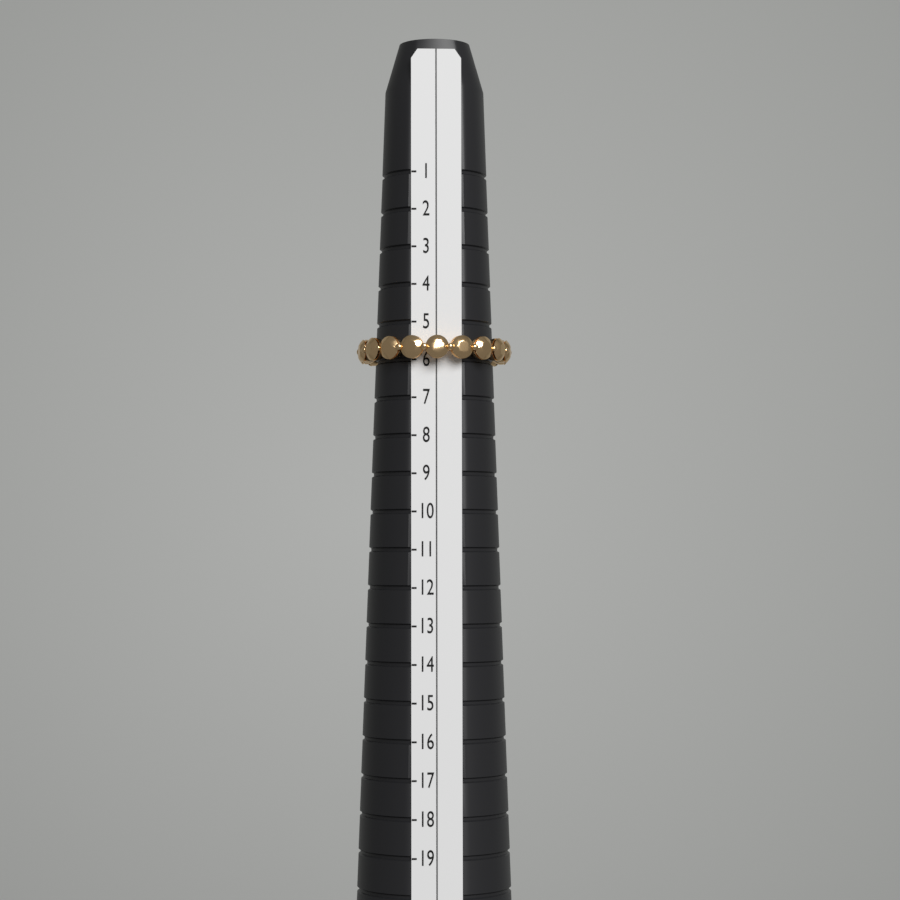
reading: 6 (no unit)
